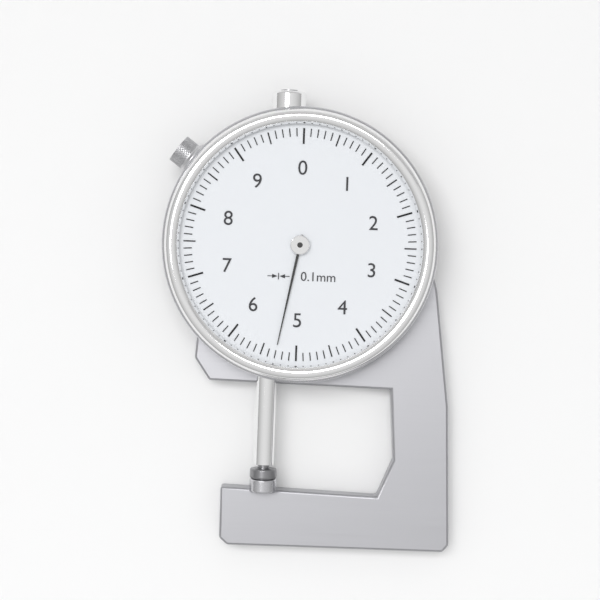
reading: 5.3 mm
